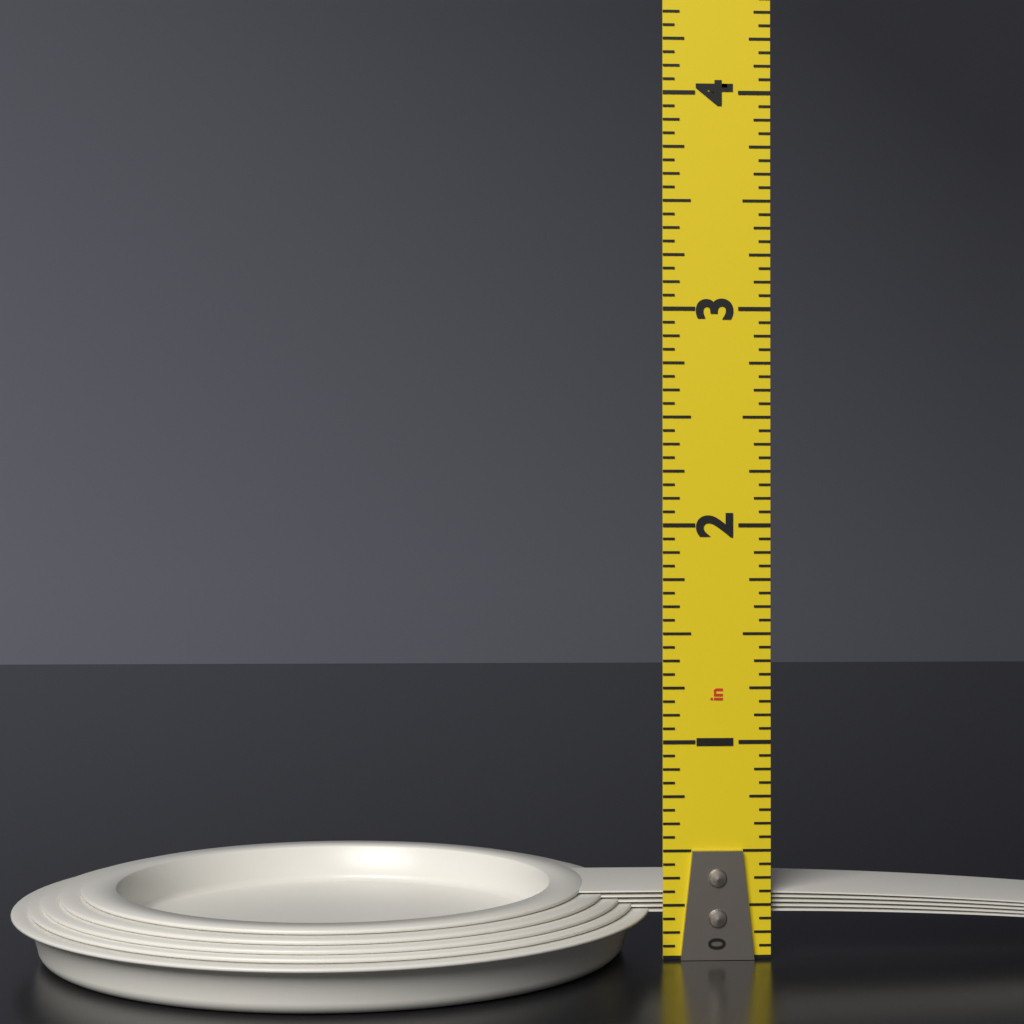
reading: 0.3125 in
